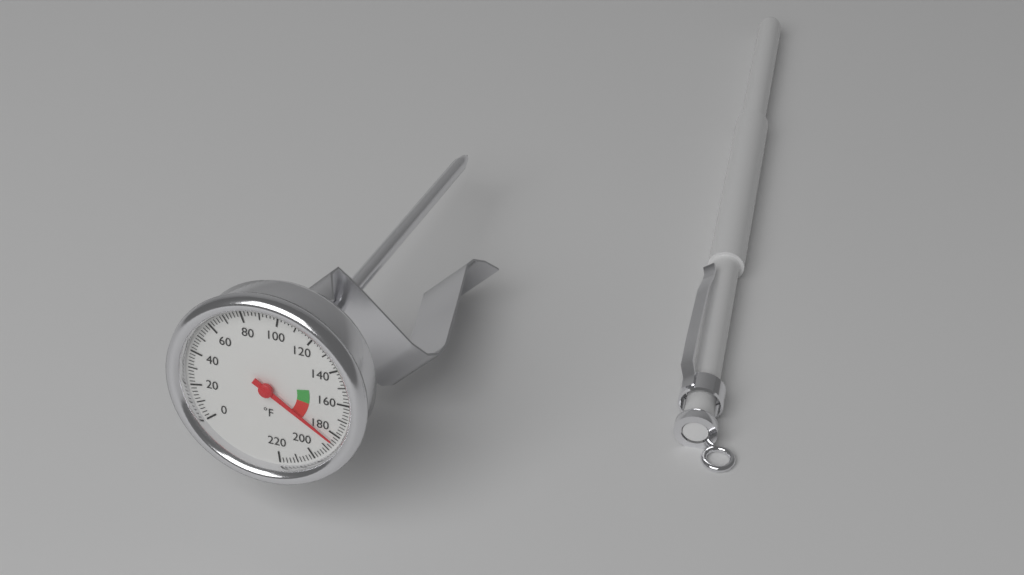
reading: 184 °F
